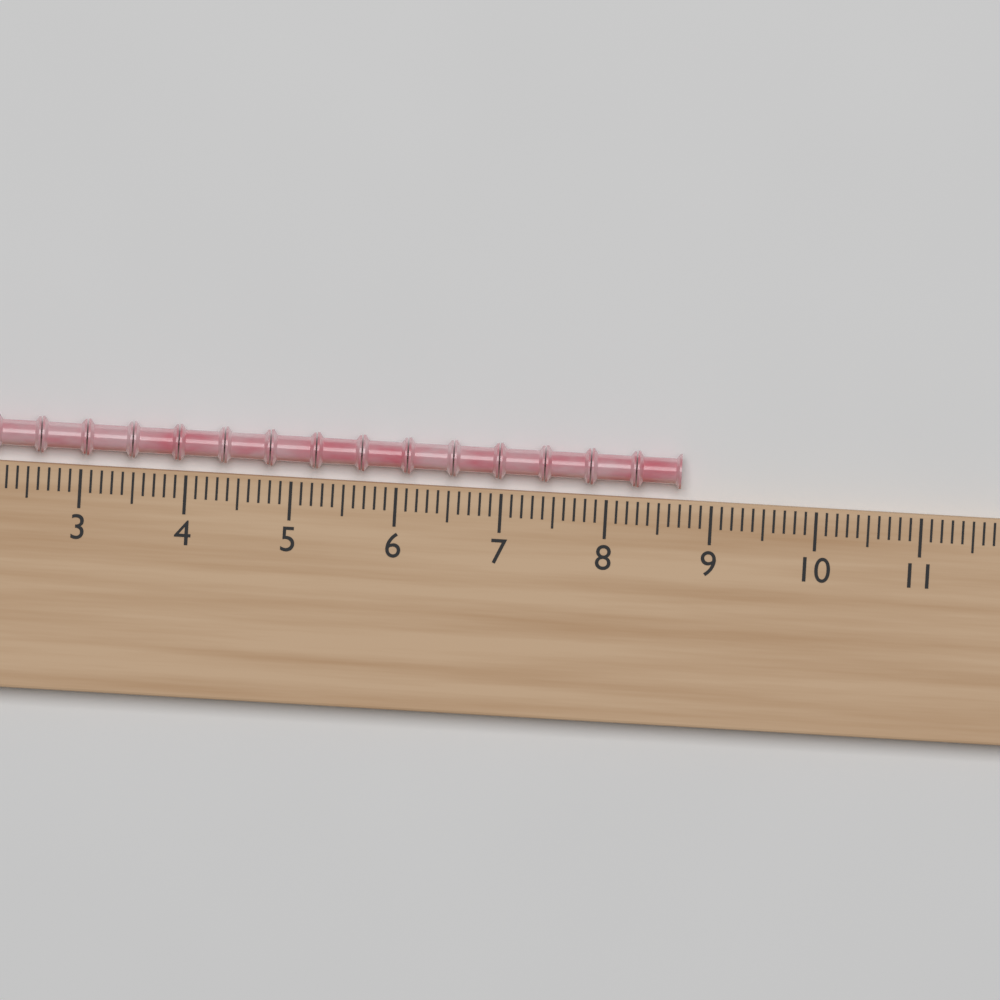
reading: 8.7 (no unit)
